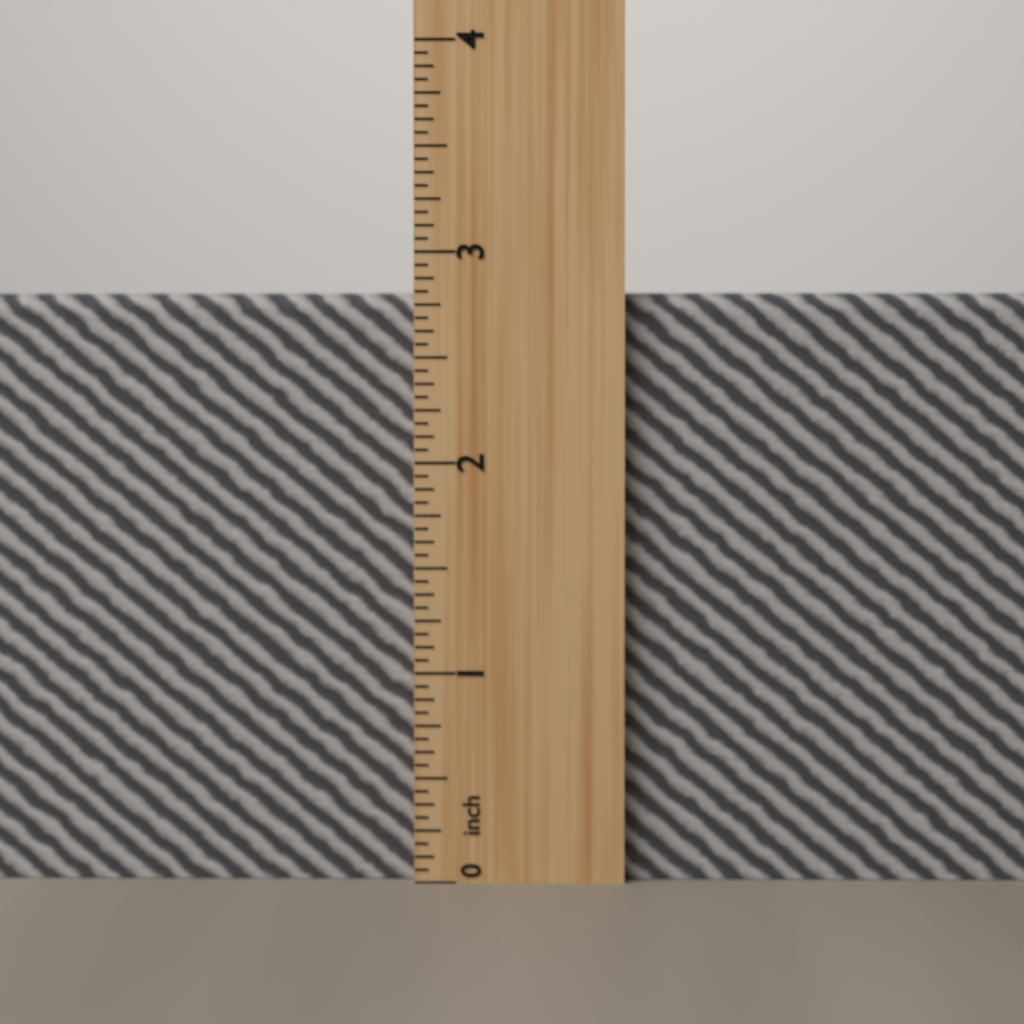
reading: 2.8125 inch
